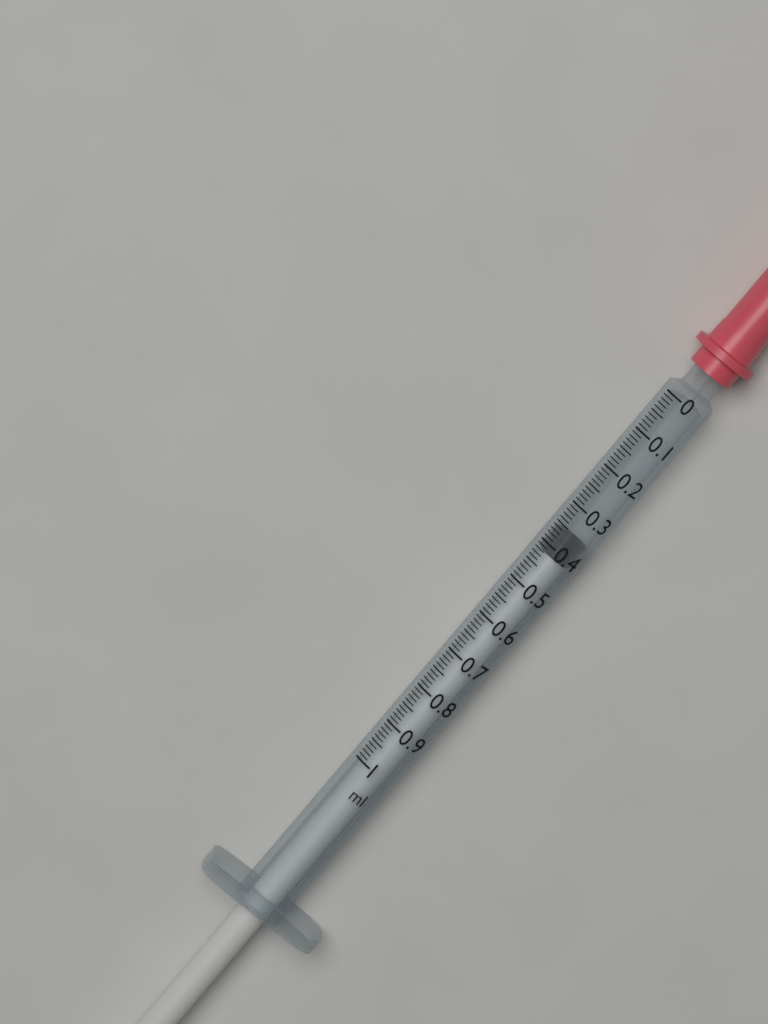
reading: 0.36 ml
